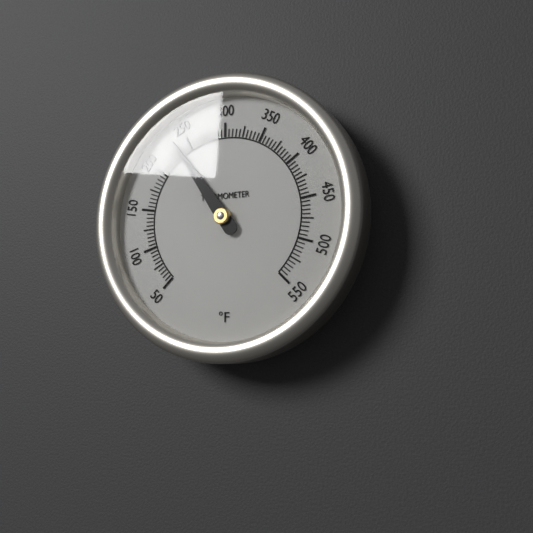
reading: 235 °F
